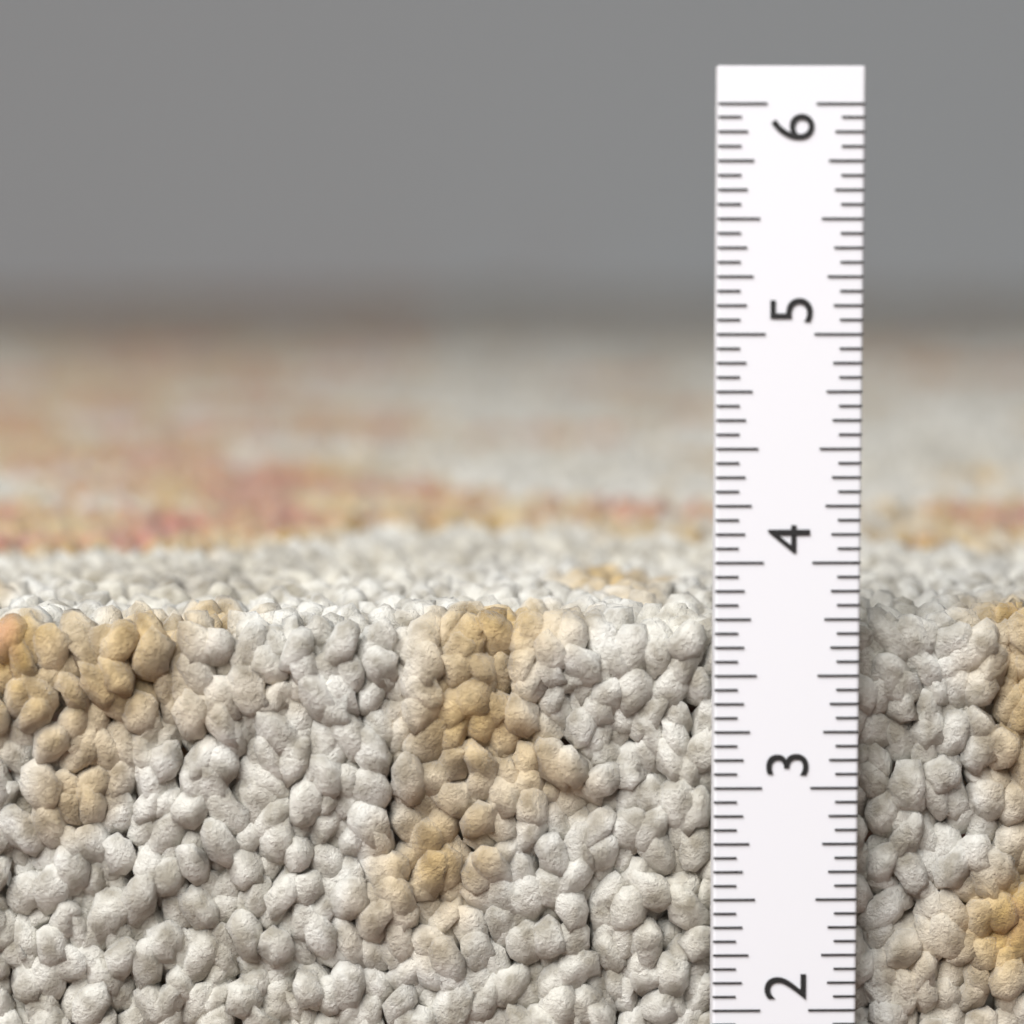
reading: 3.7500 in
